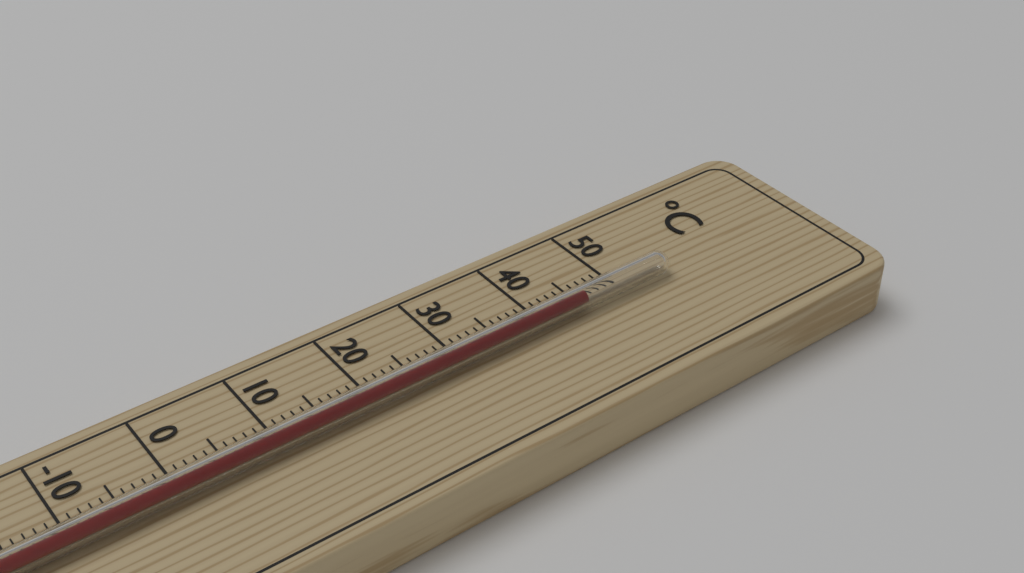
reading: 45 °C
